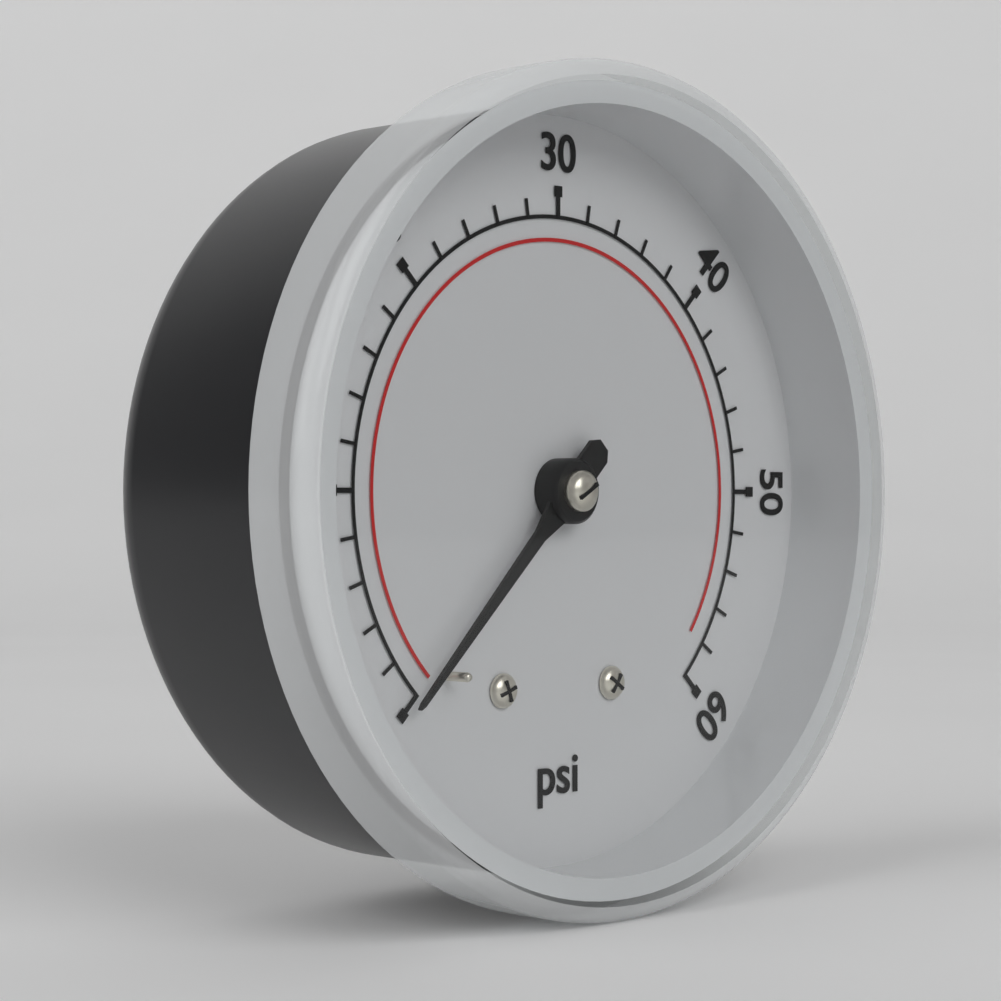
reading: 0 psi
